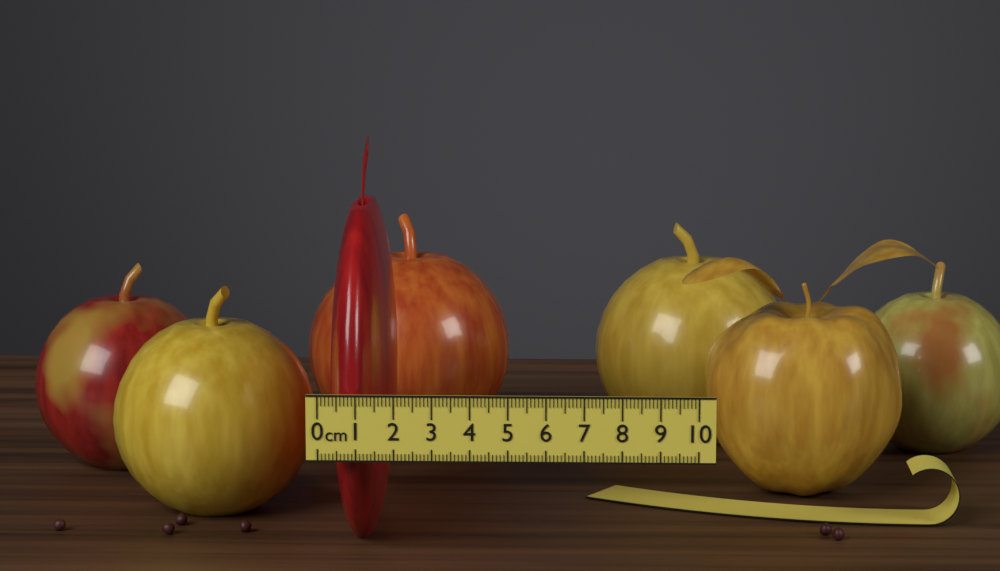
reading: 1.7 cm
